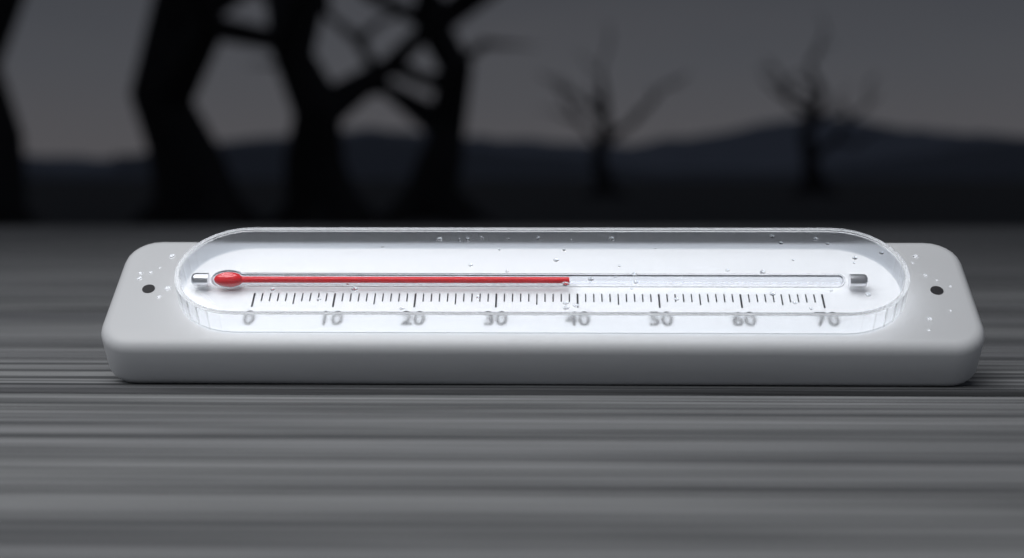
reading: 39 (no unit)
